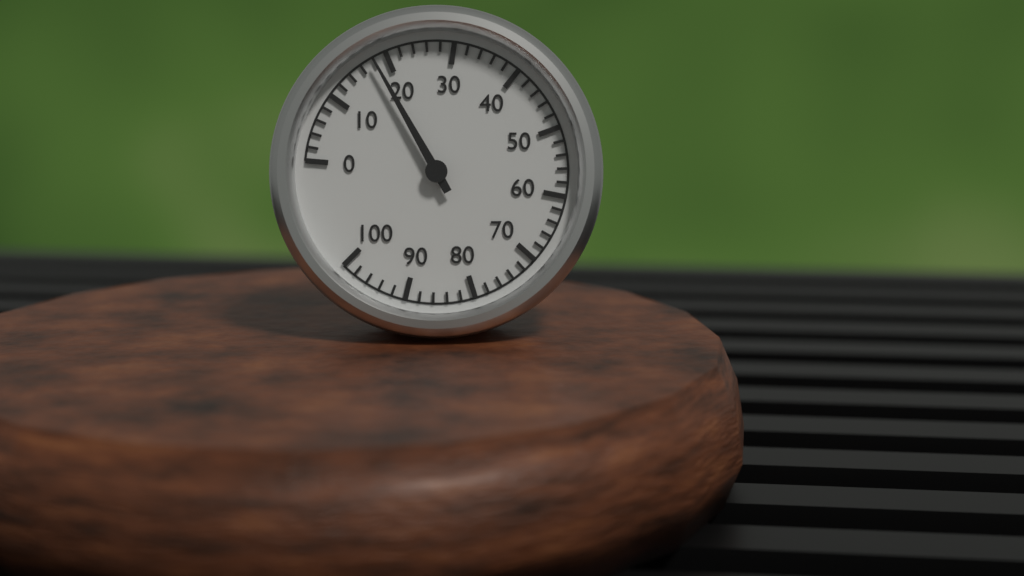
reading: 18 (no unit)
